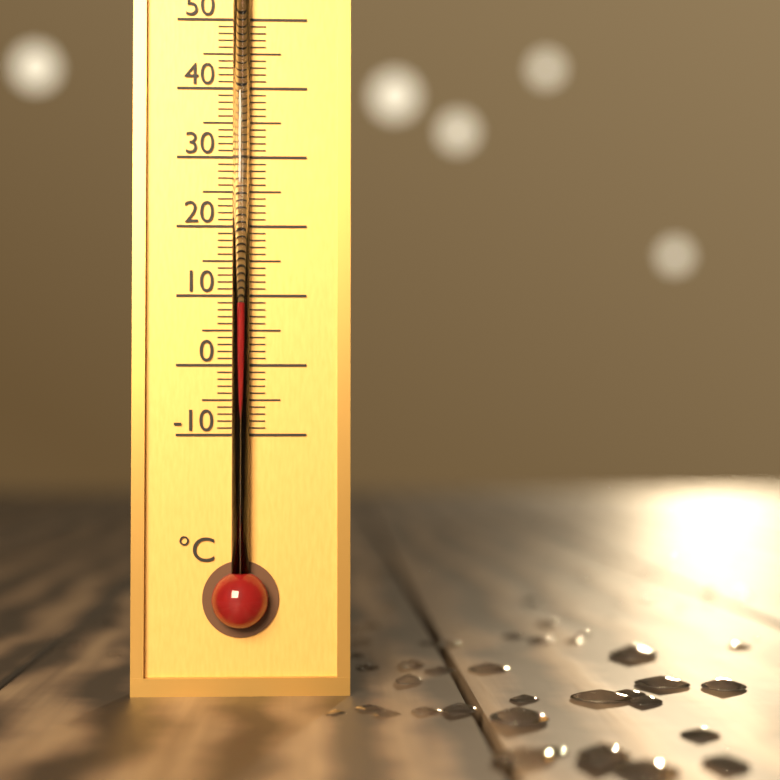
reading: 9 °C
